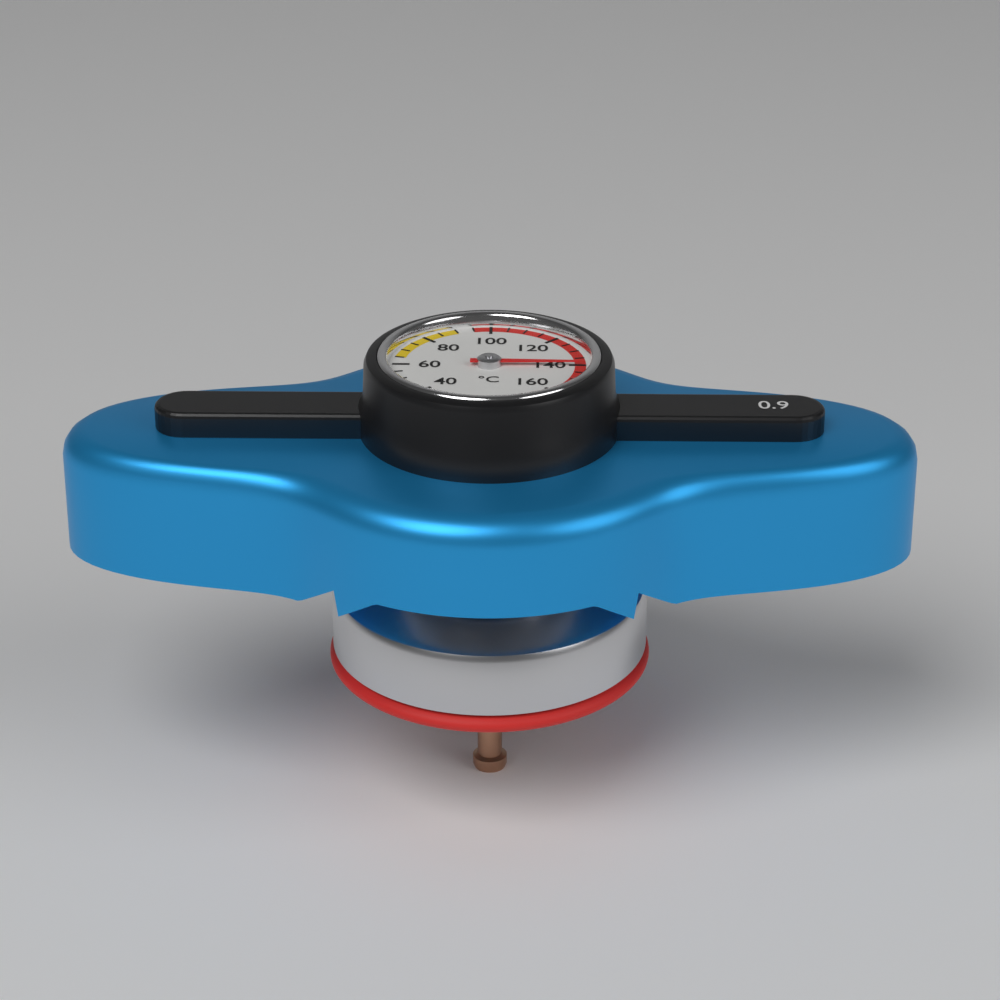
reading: 140 °C
